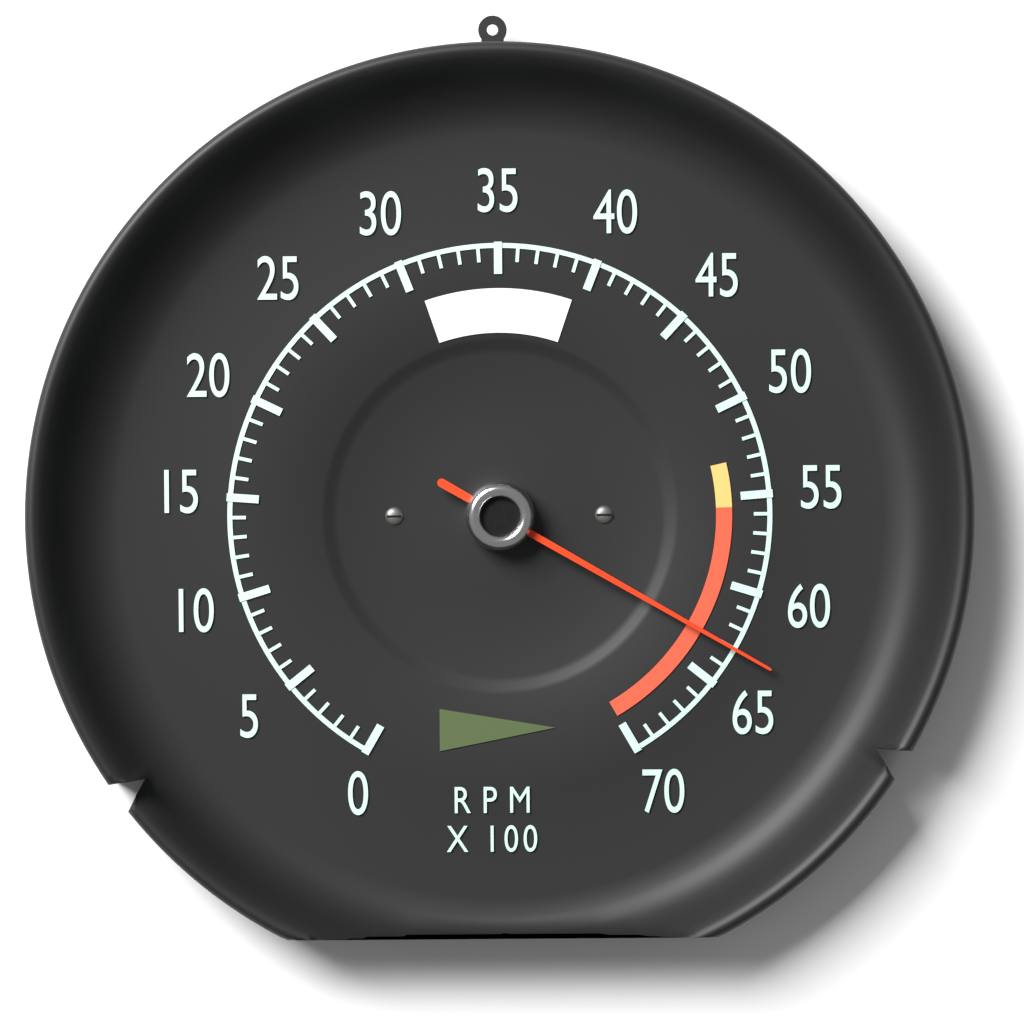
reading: 6300 RPM
